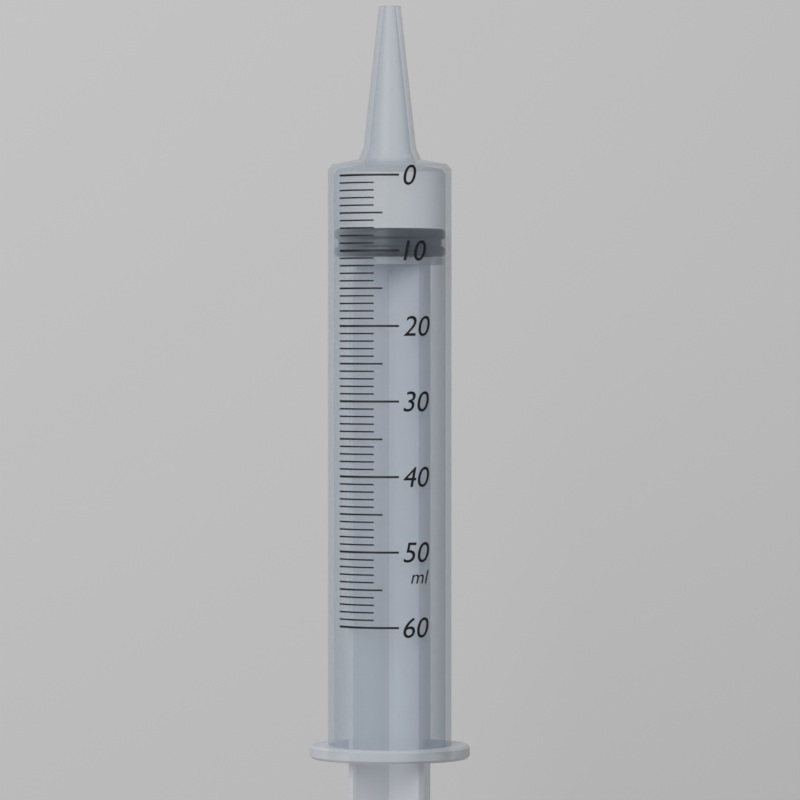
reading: 7 ml
